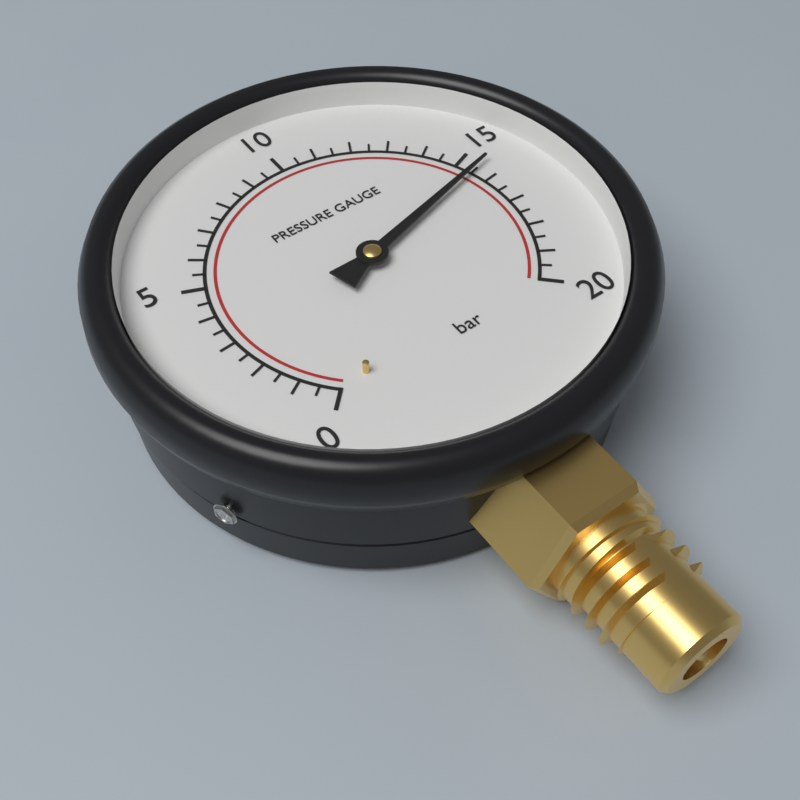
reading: 15.5 bar
